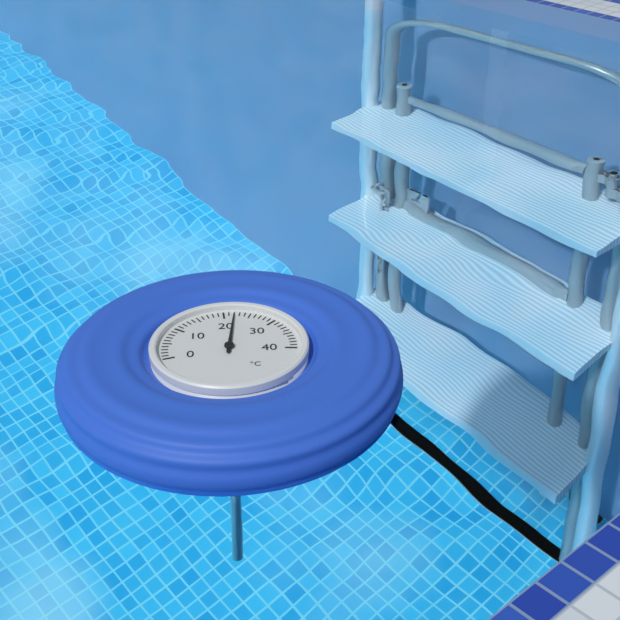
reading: 22 °C
